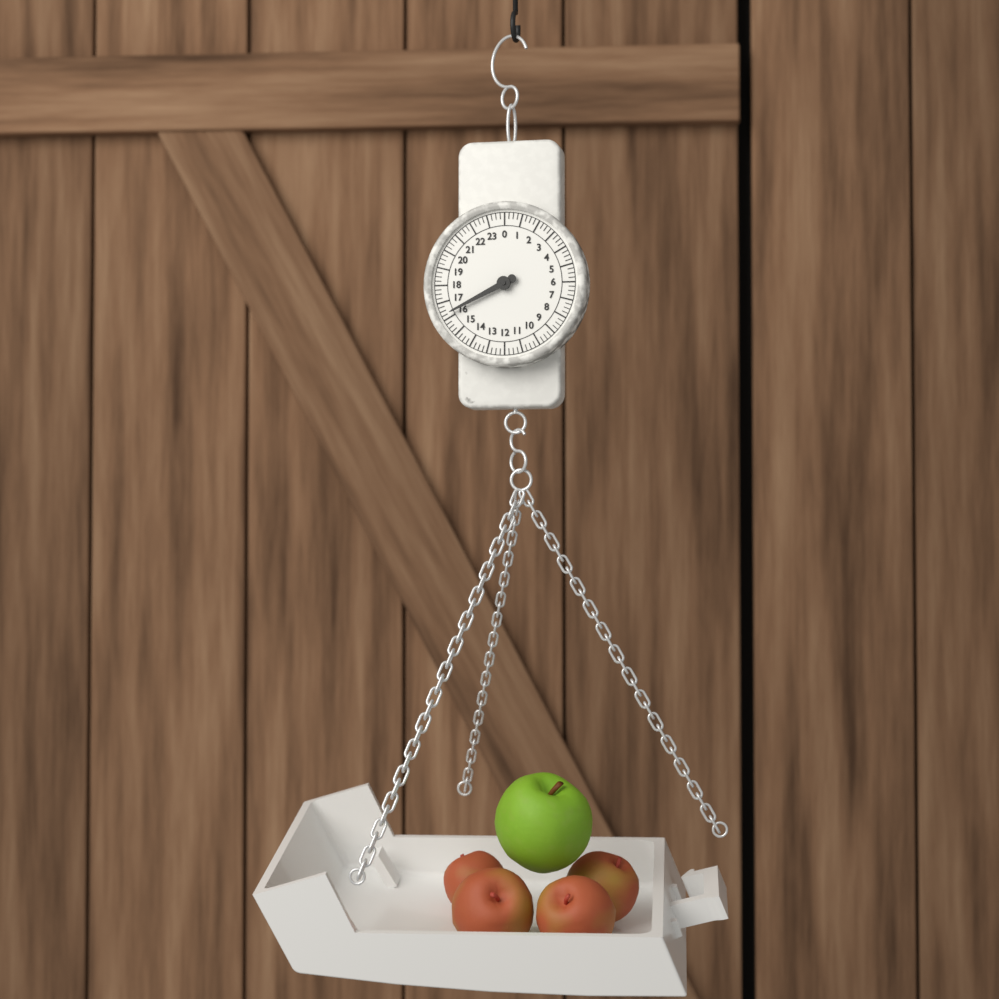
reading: 16.25 (no unit)
